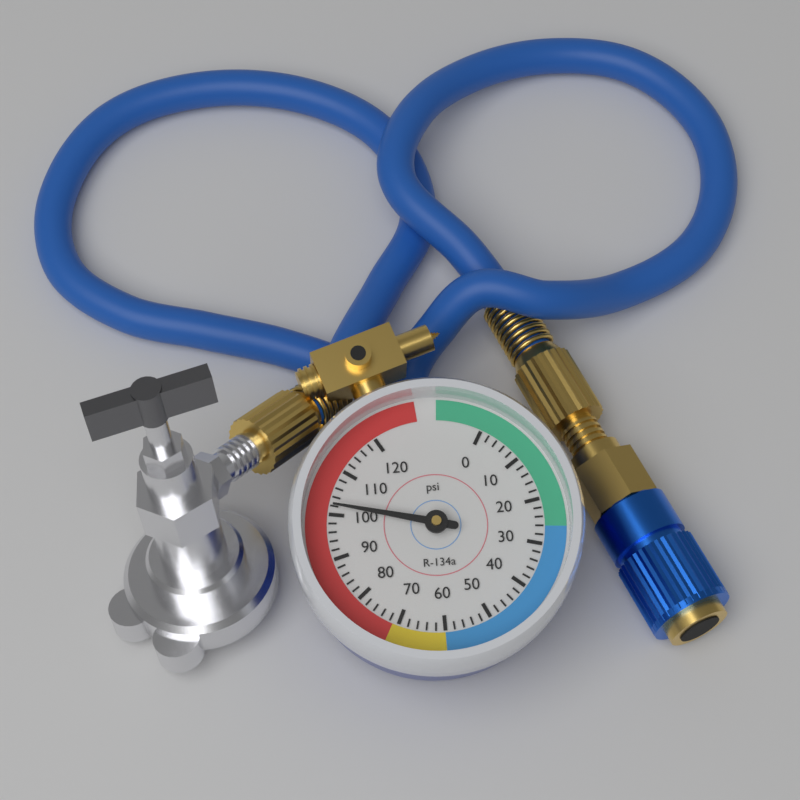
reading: 102 psi
